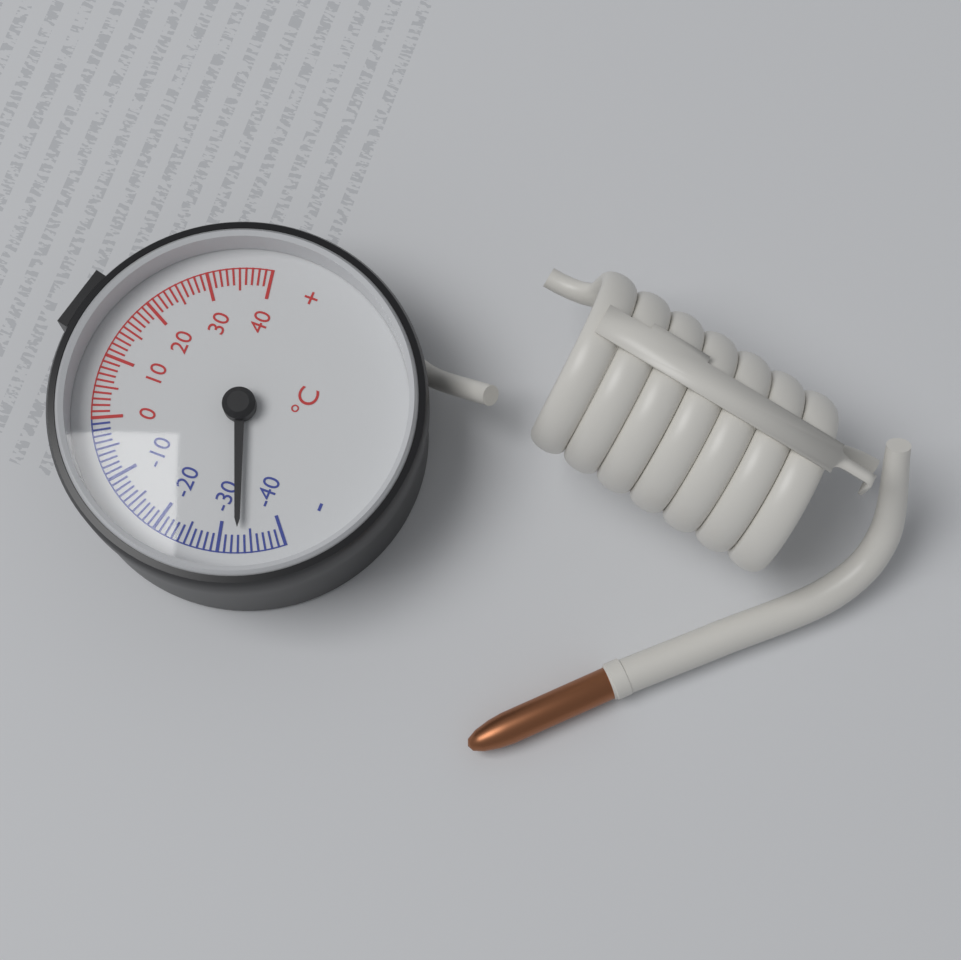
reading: -33 °C
